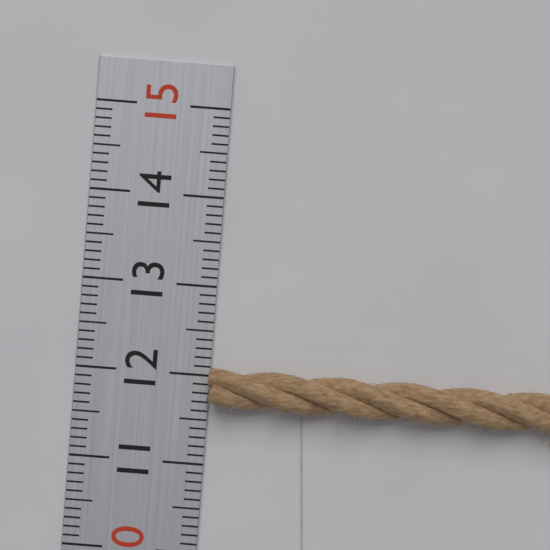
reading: 12.1 (no unit)
